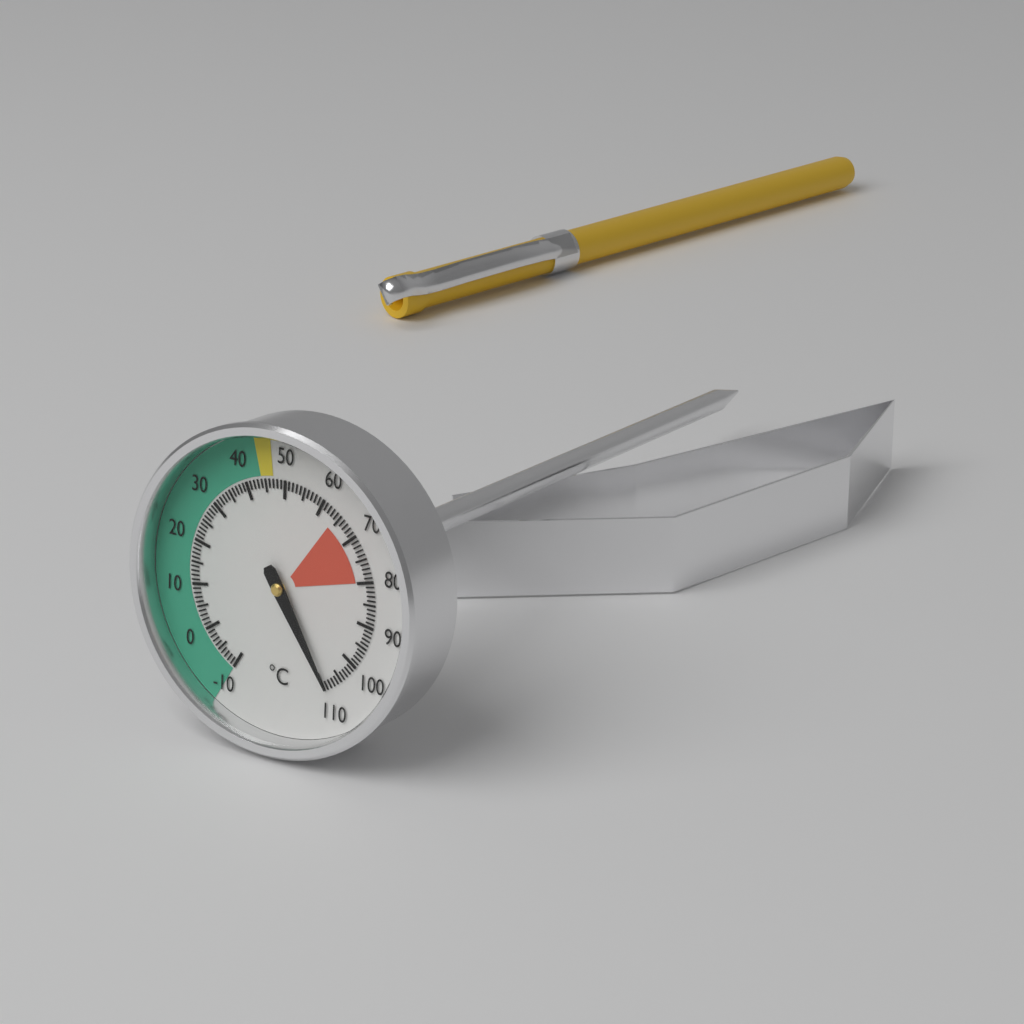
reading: 109 °C
